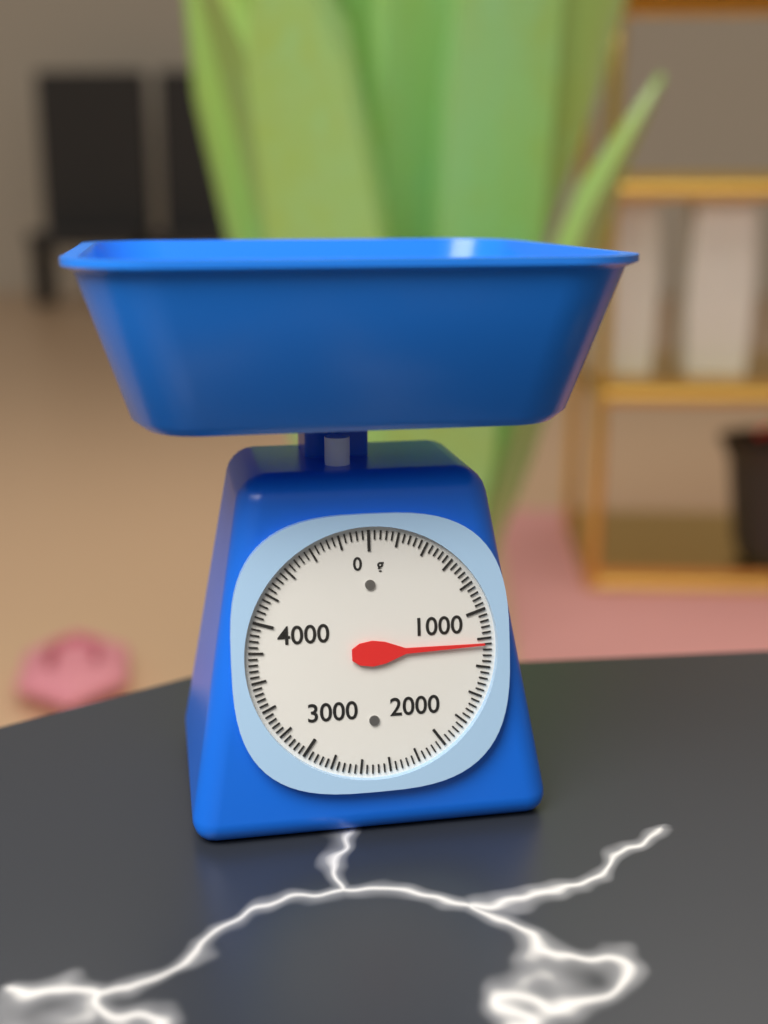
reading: 1240 g
